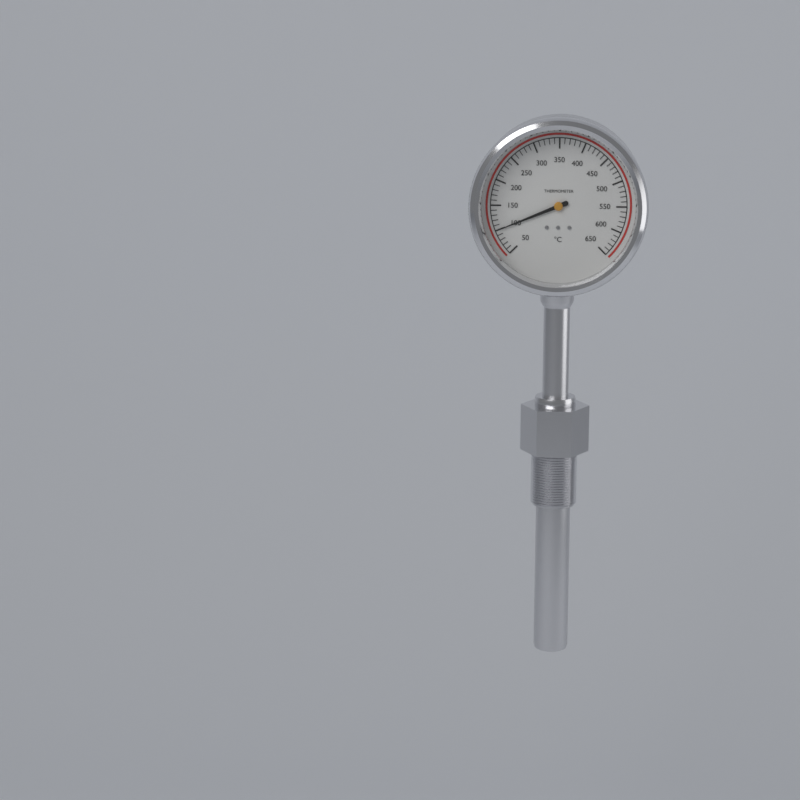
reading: 100 °C
